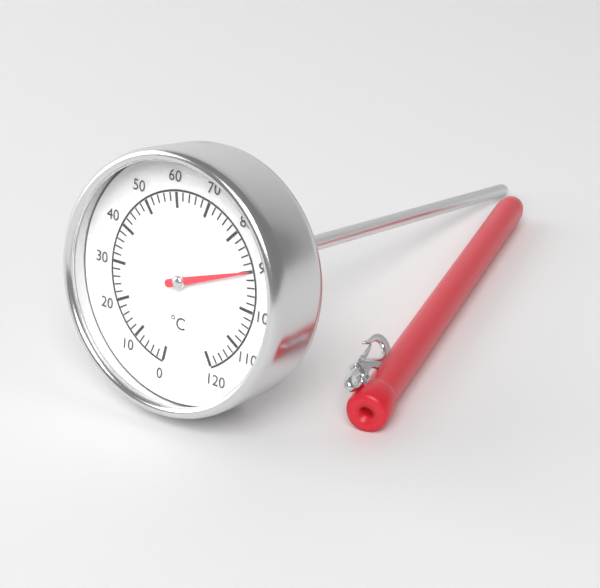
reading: 90 °C
